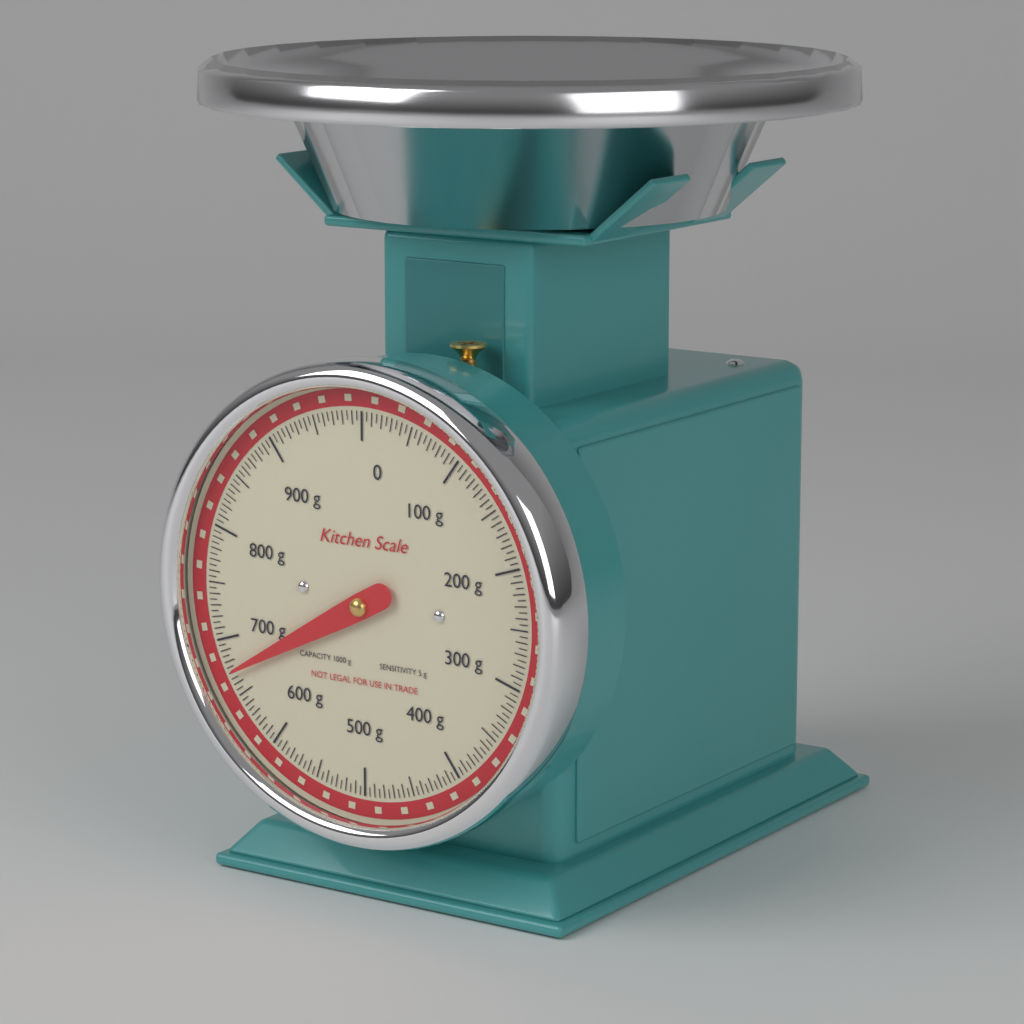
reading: 670 g
